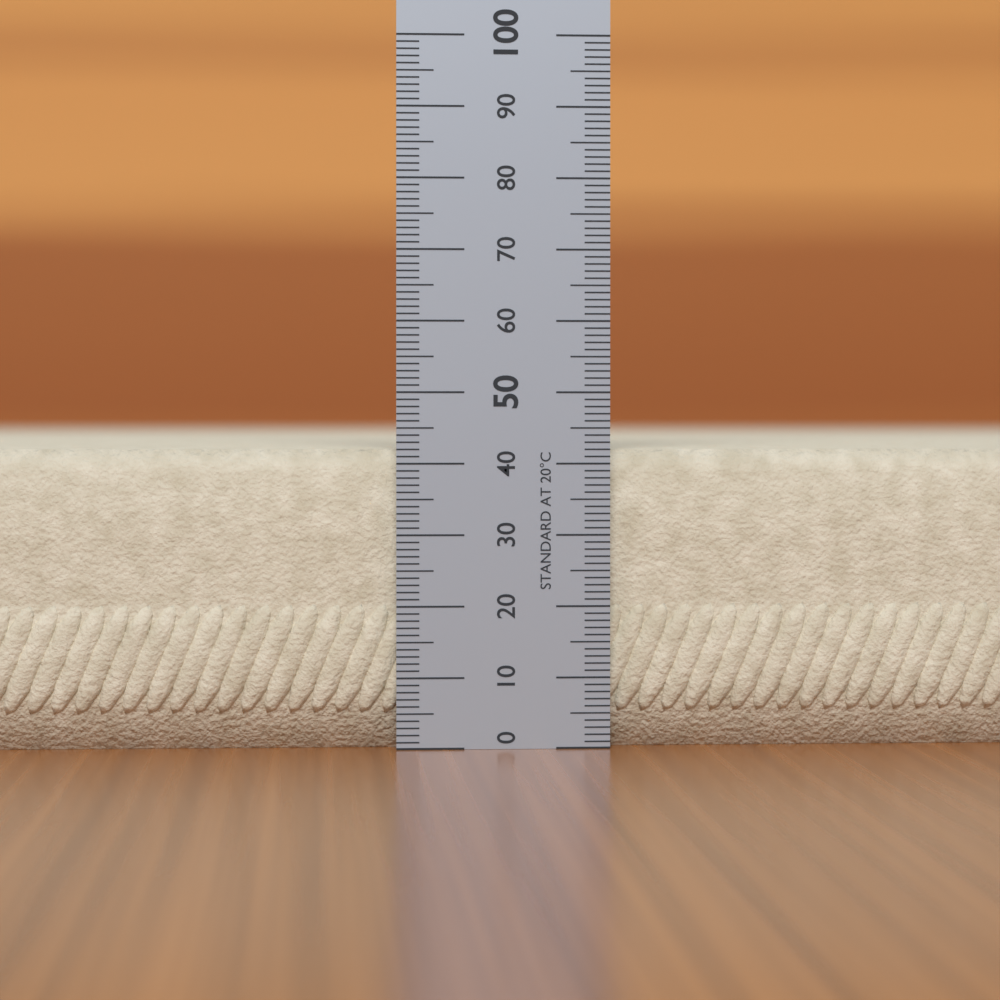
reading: 42 (no unit)
